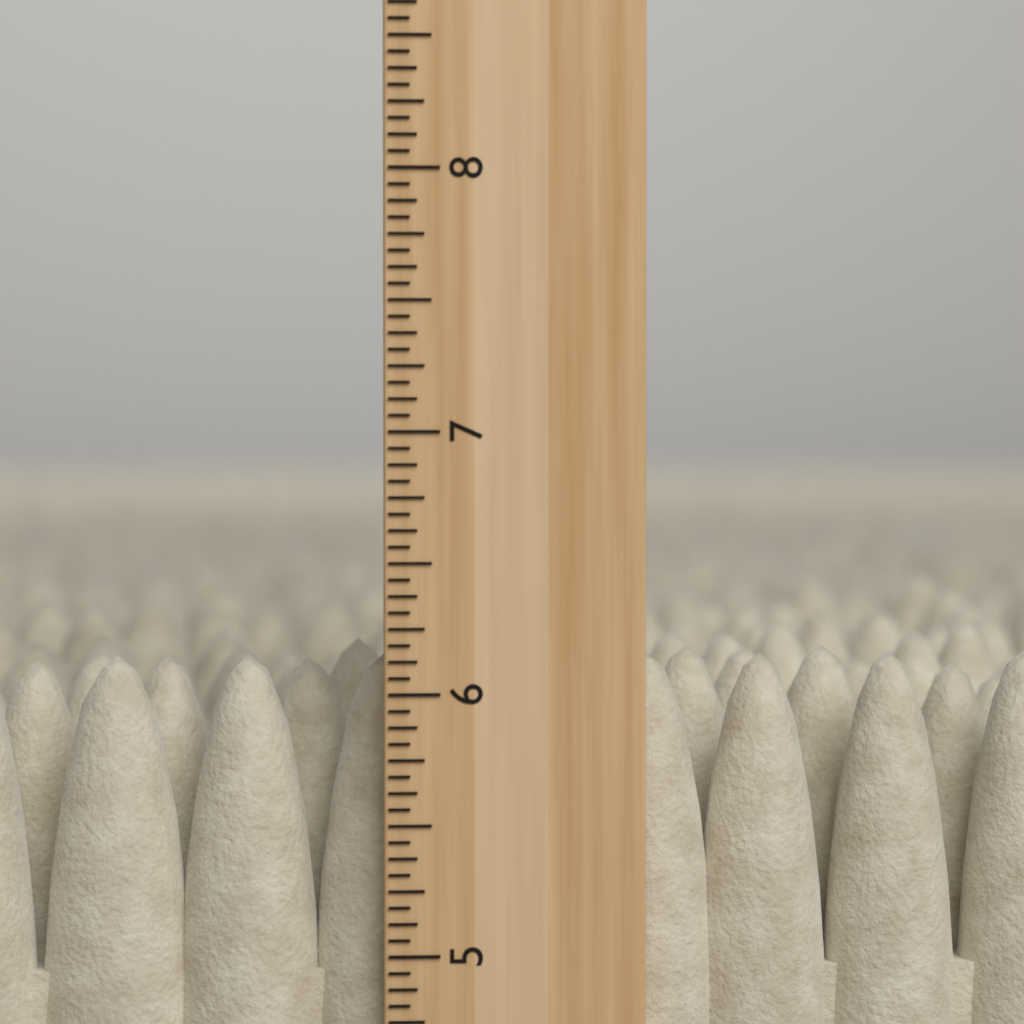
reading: 6.1250 inch
